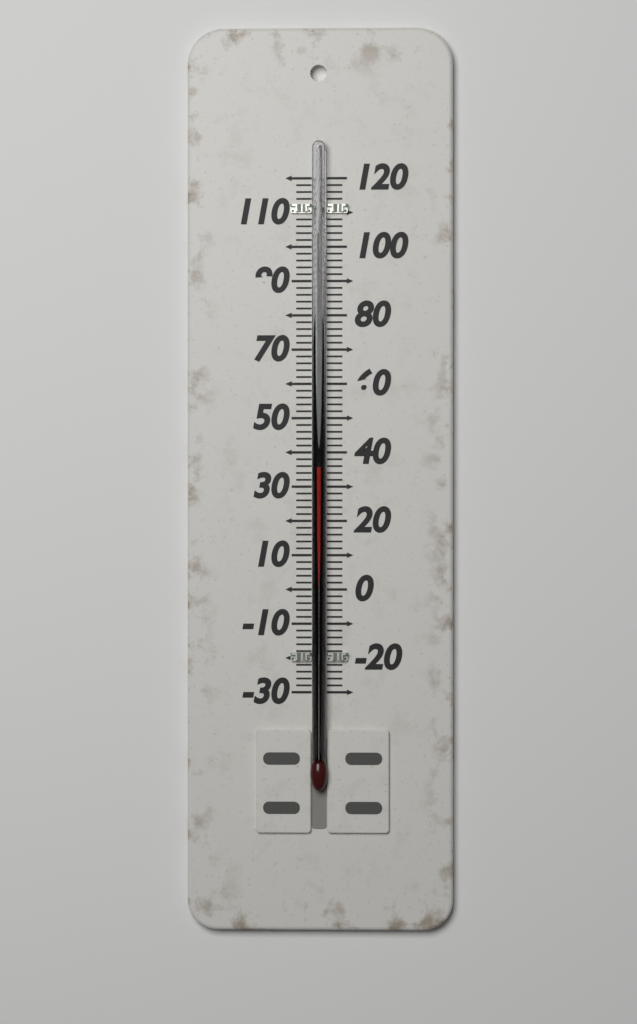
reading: 36 (no unit)
